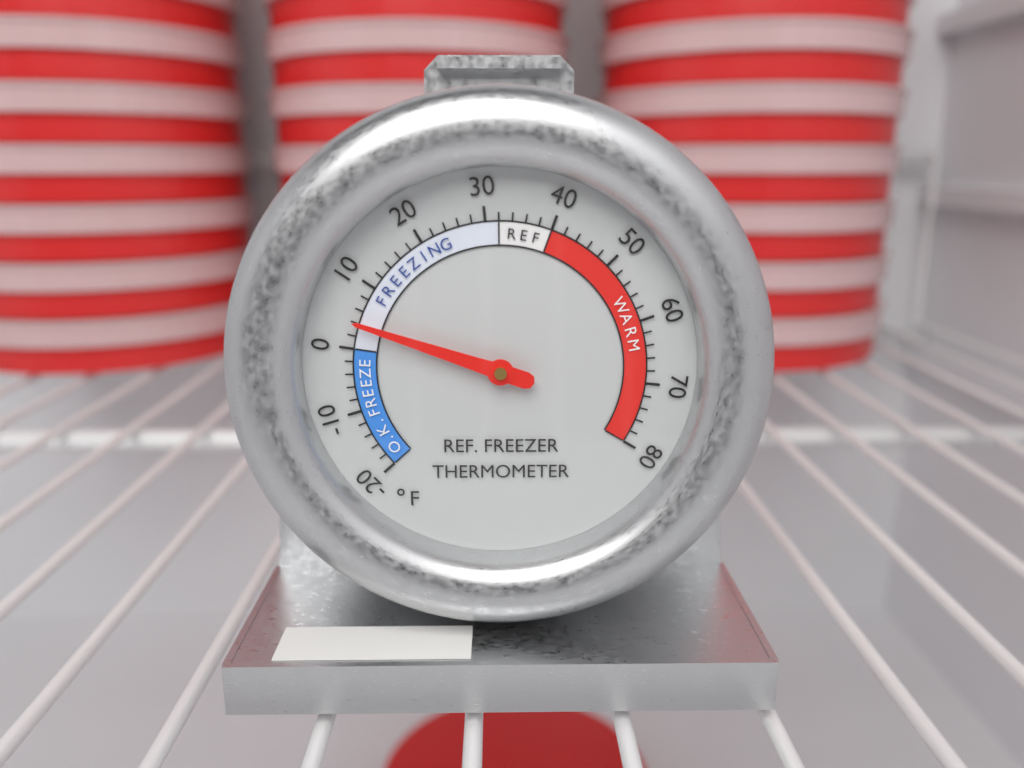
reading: 4 °F
